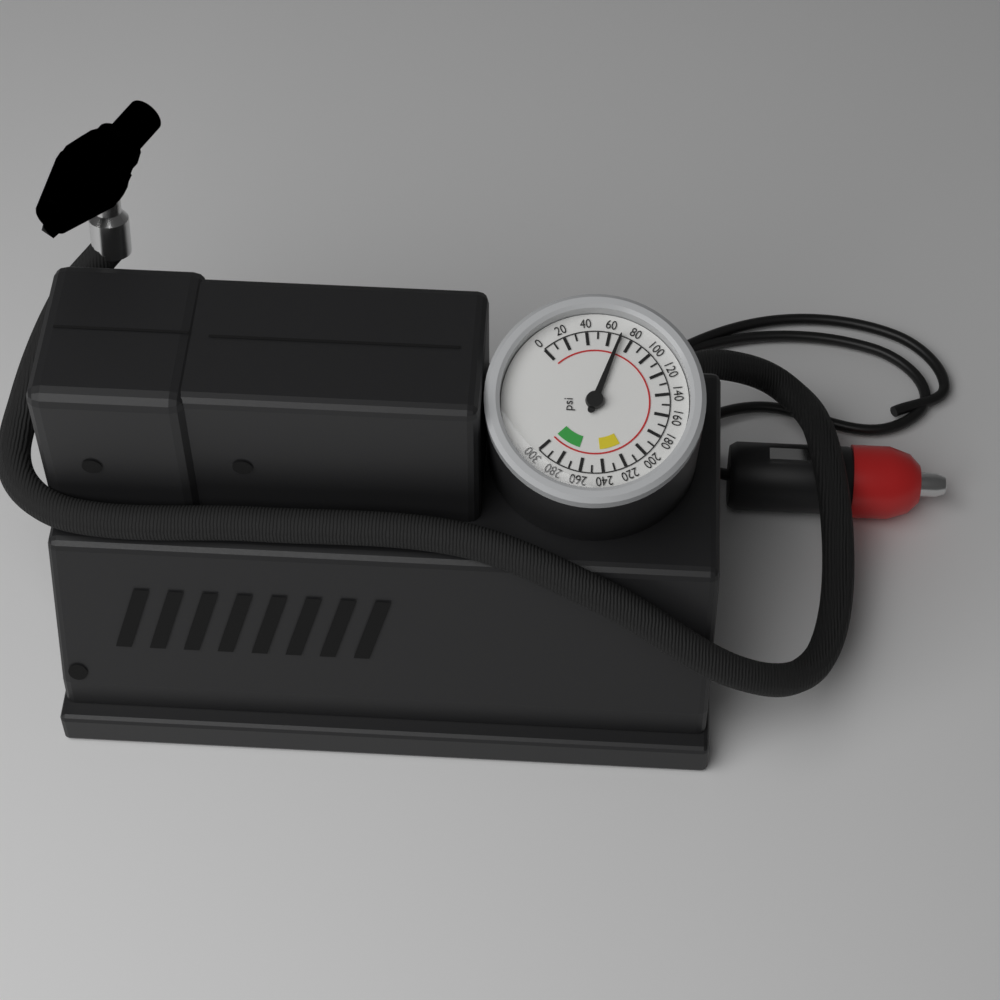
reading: 70 psi
